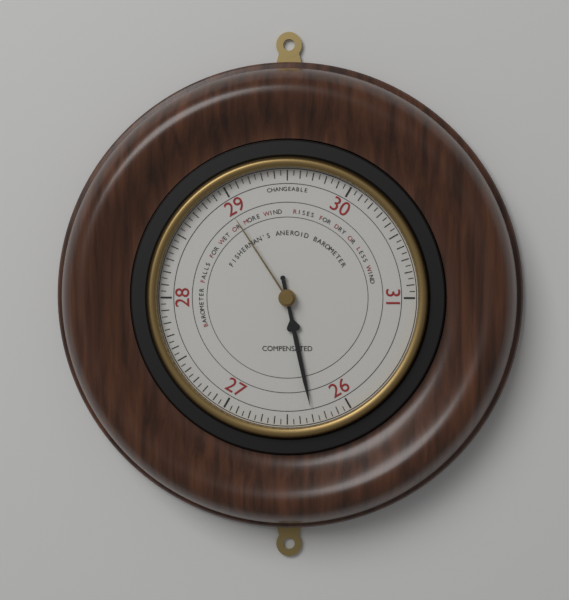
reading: 26.30 (no unit)
